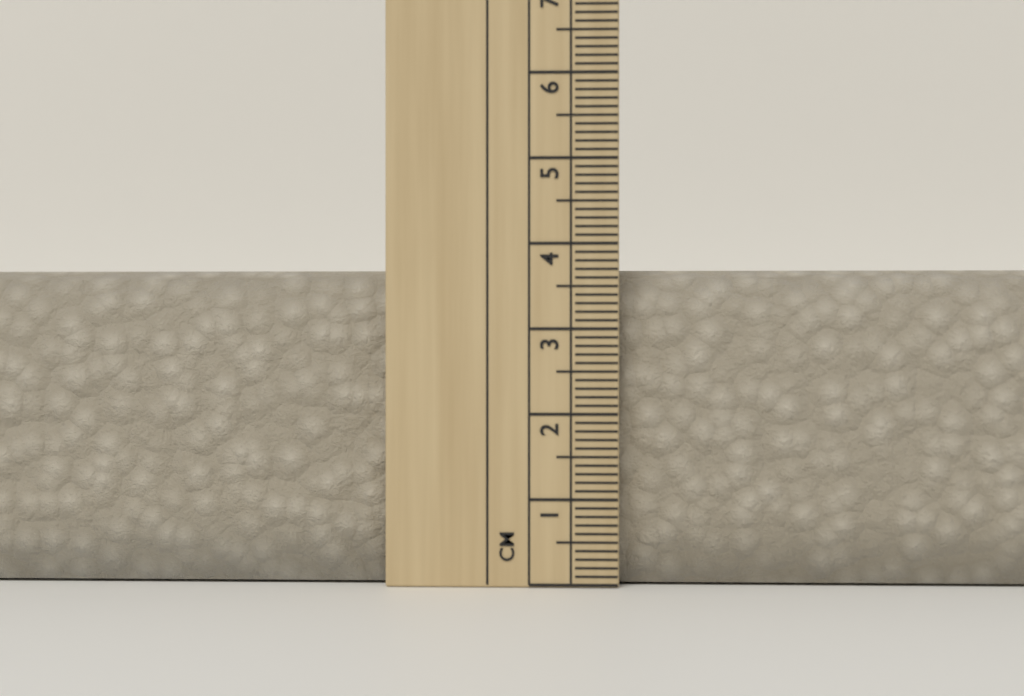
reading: 3.7 cm
